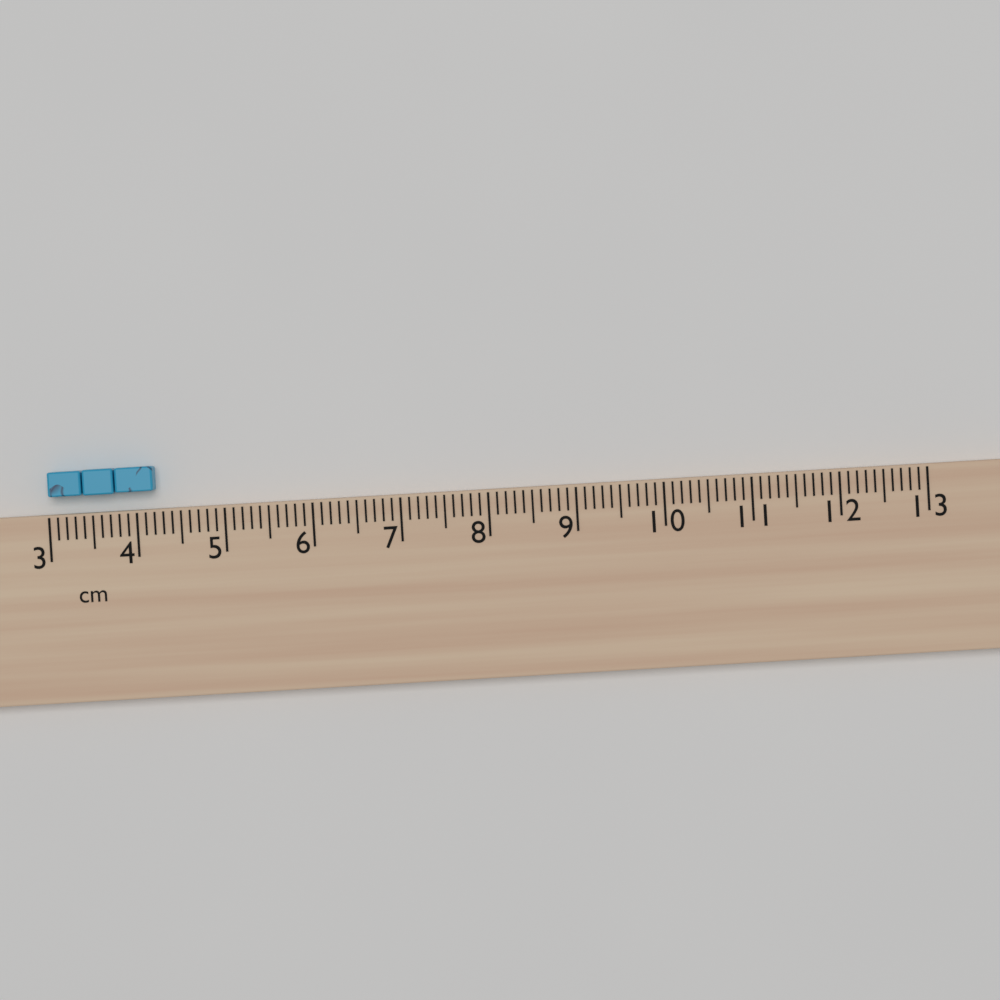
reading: 4.2 cm
